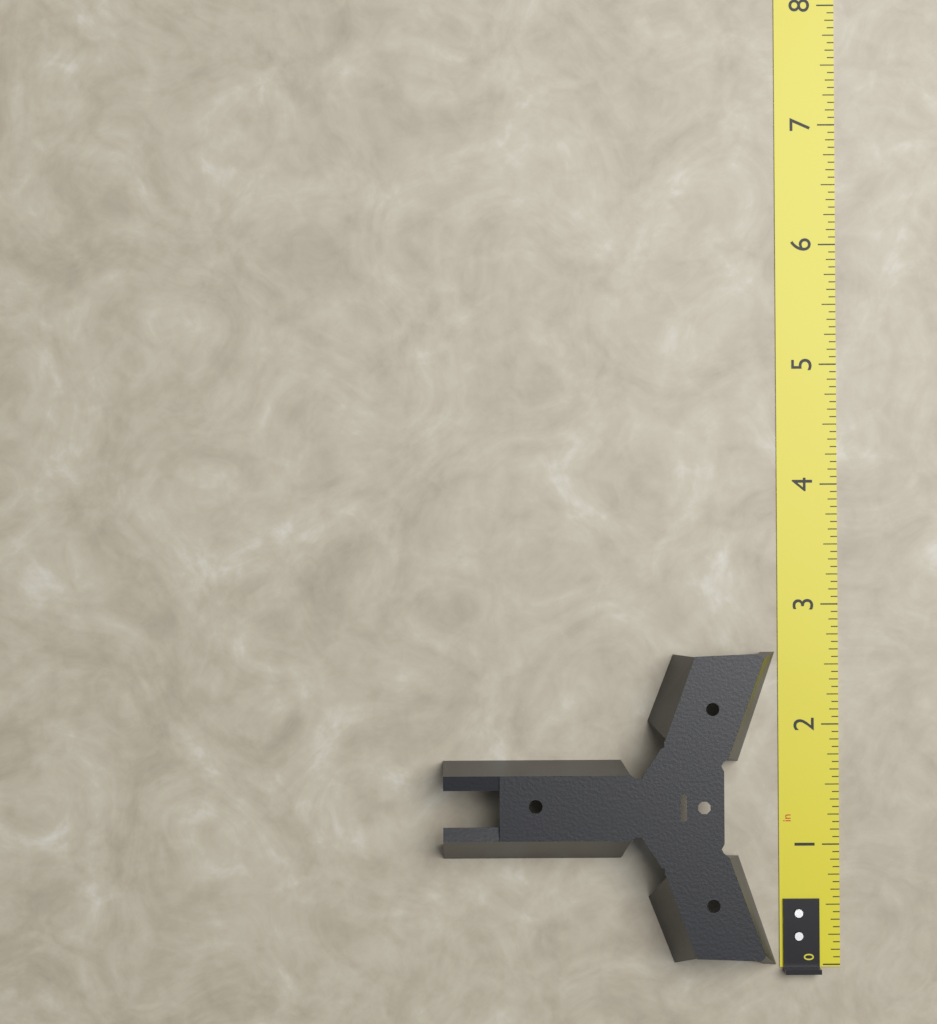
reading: 2.6250 in
